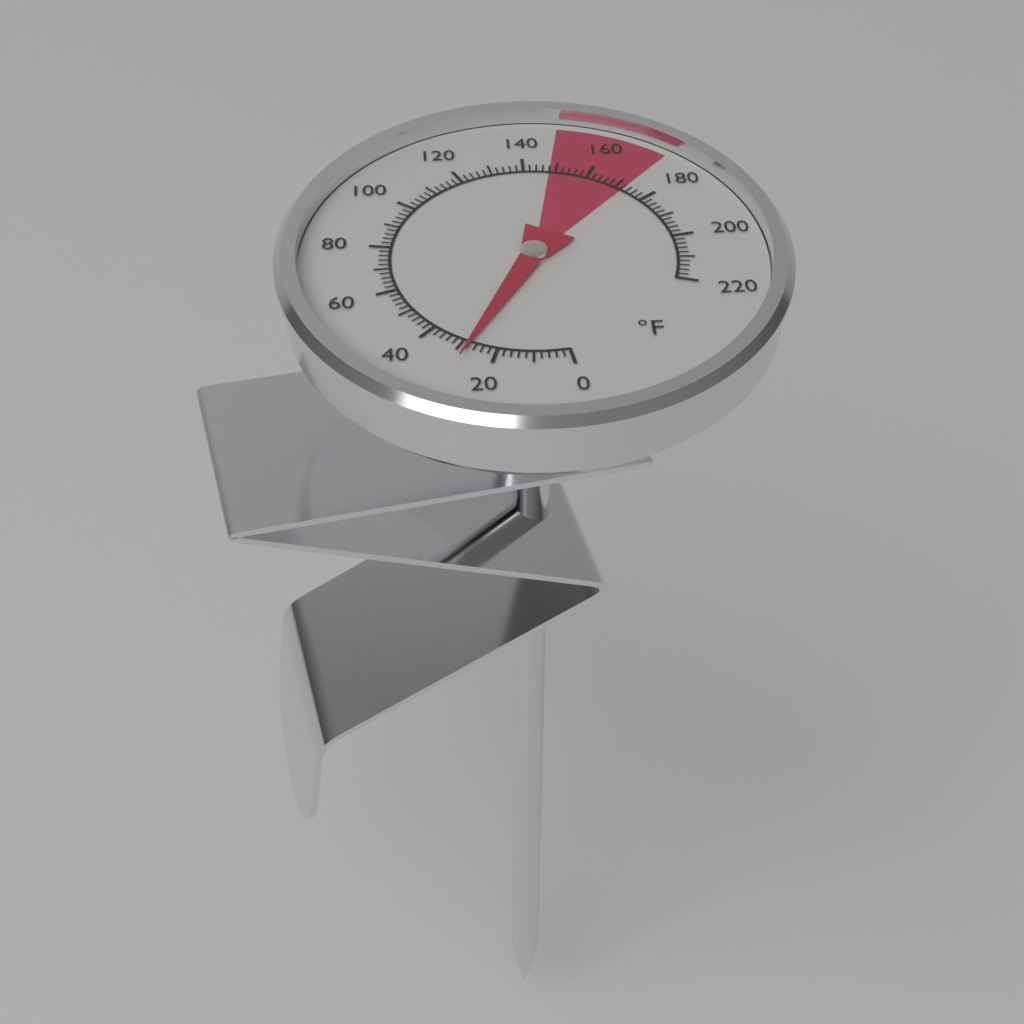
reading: 28 °F
